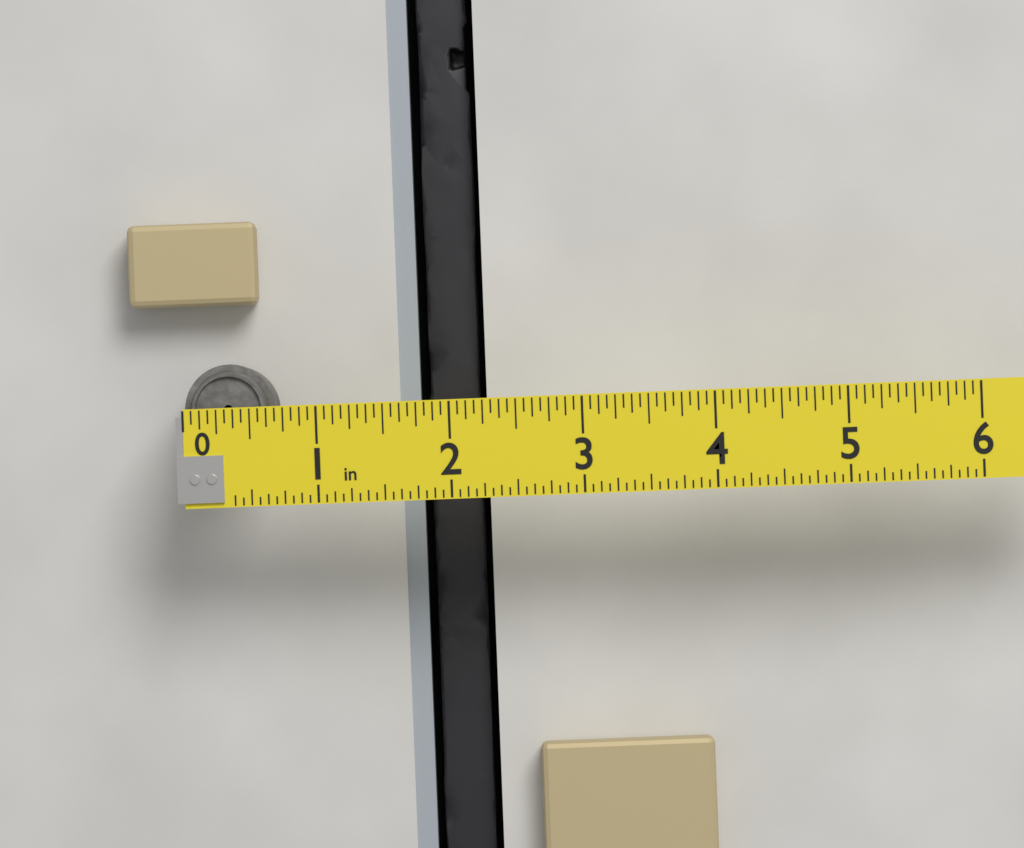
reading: 0.6875 in
